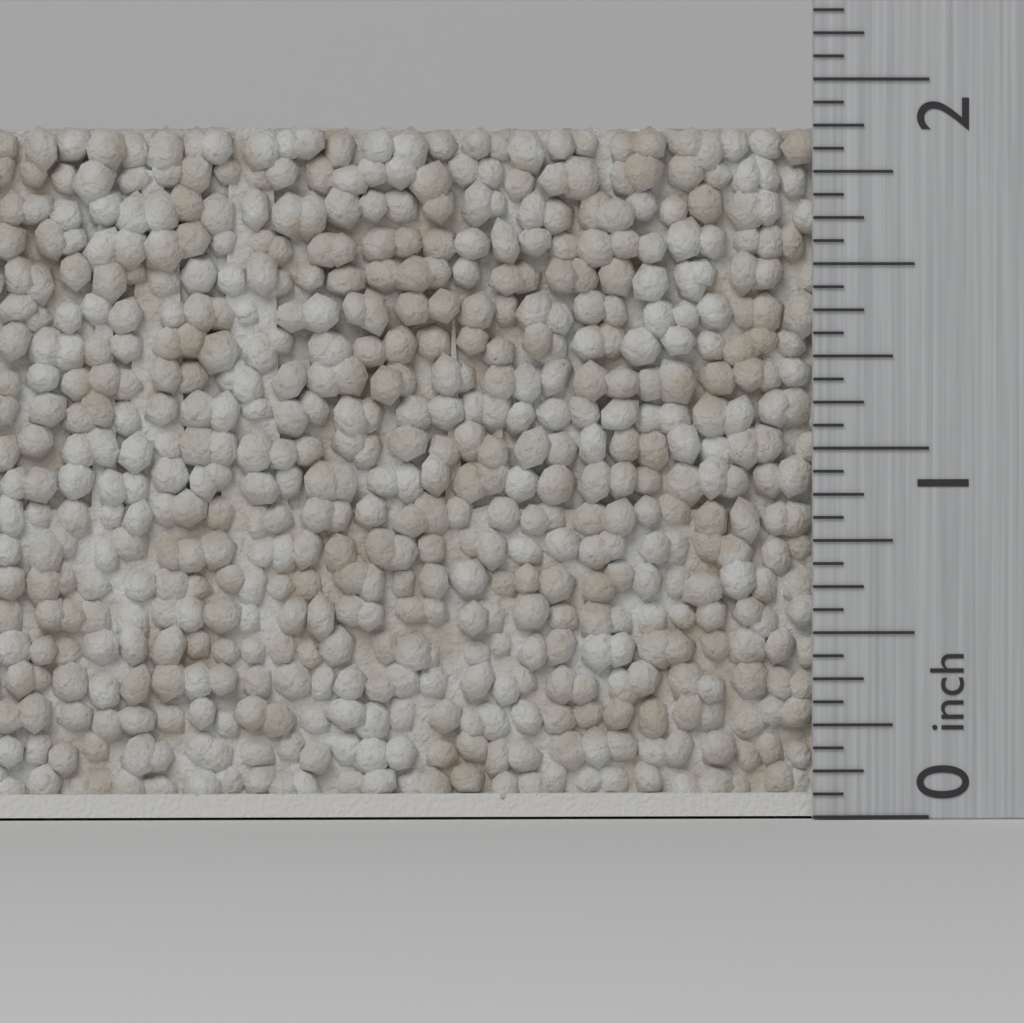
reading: 1.8750 inch
